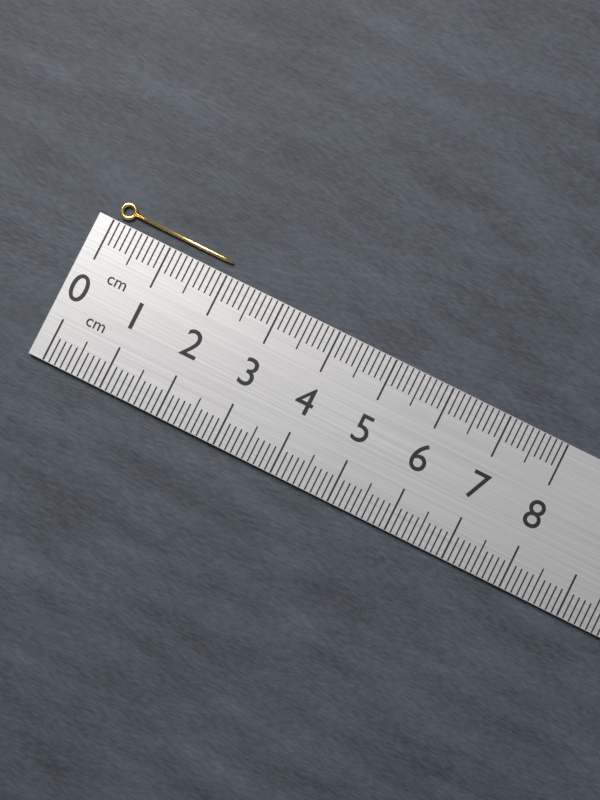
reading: 2.0 cm
